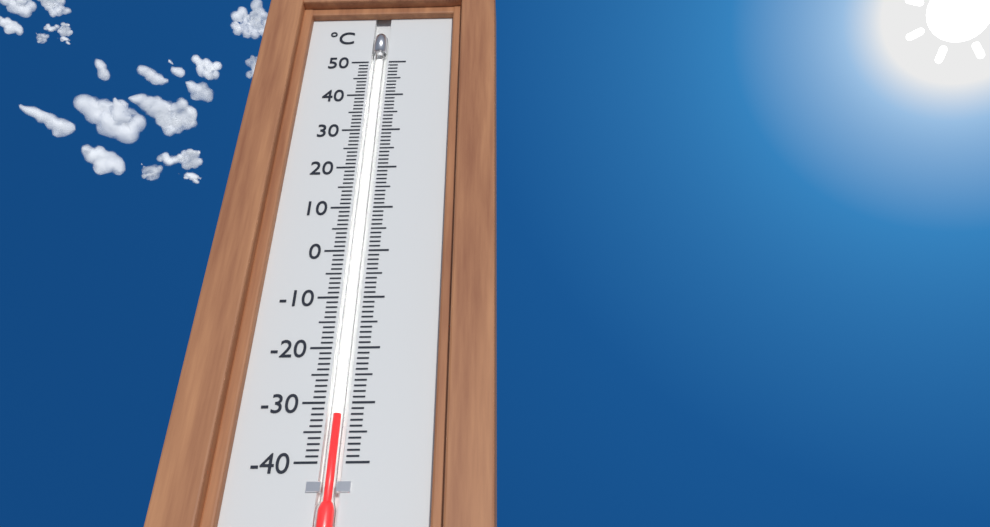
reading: -32 °C
